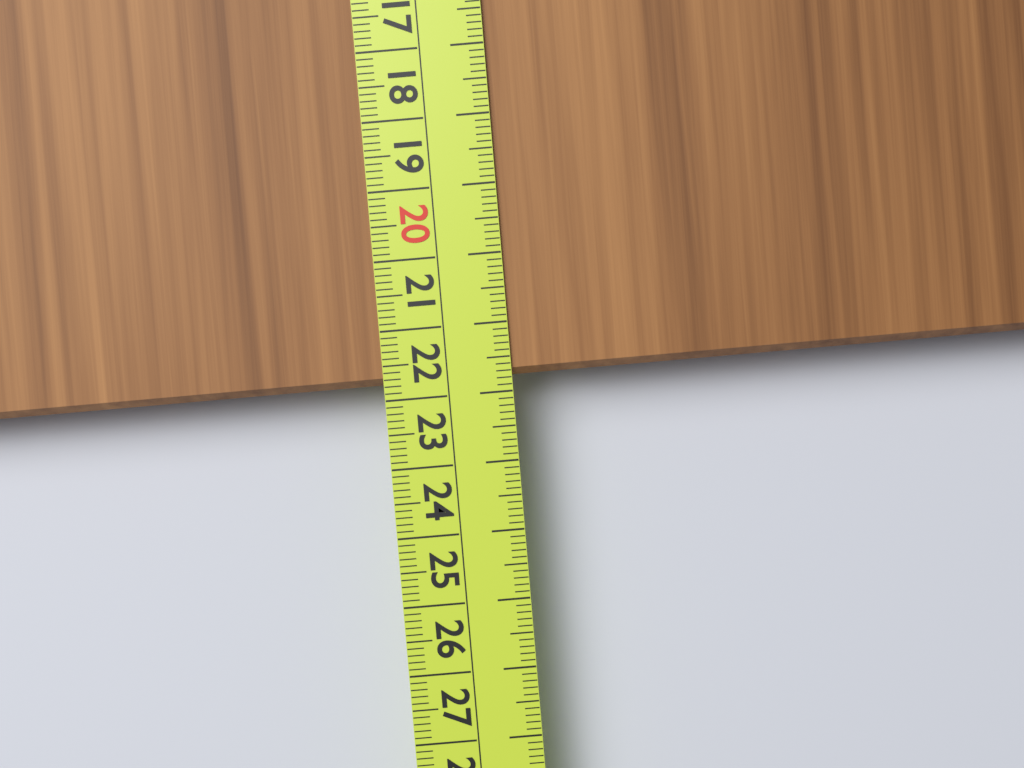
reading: 21.8 cm
